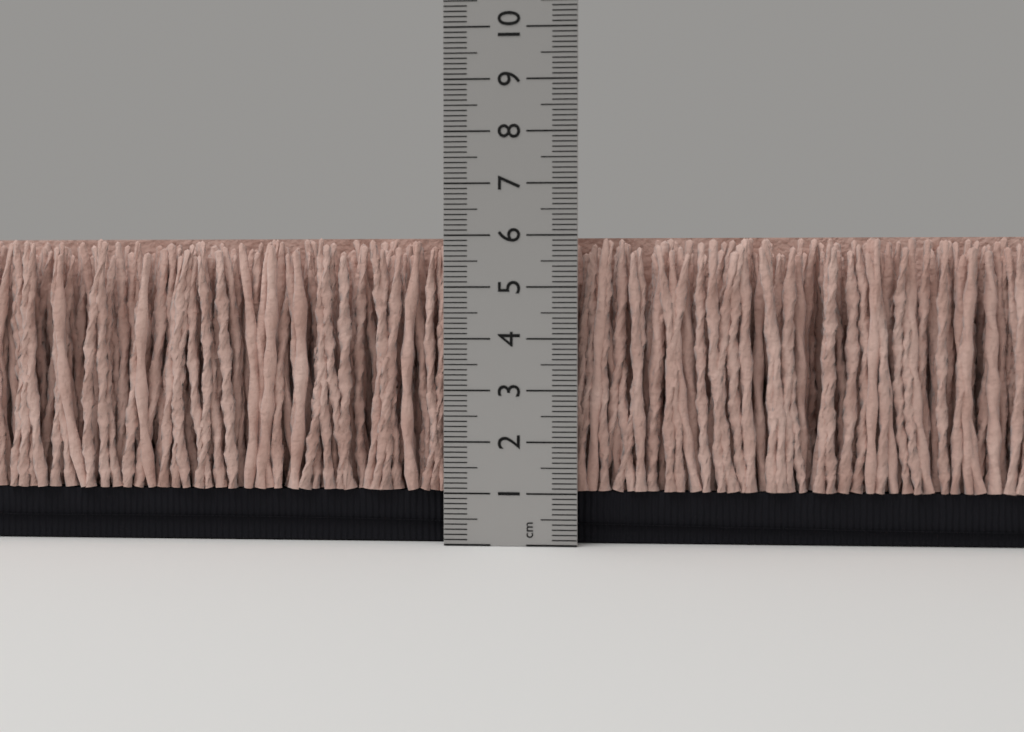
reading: 6.0 cm
